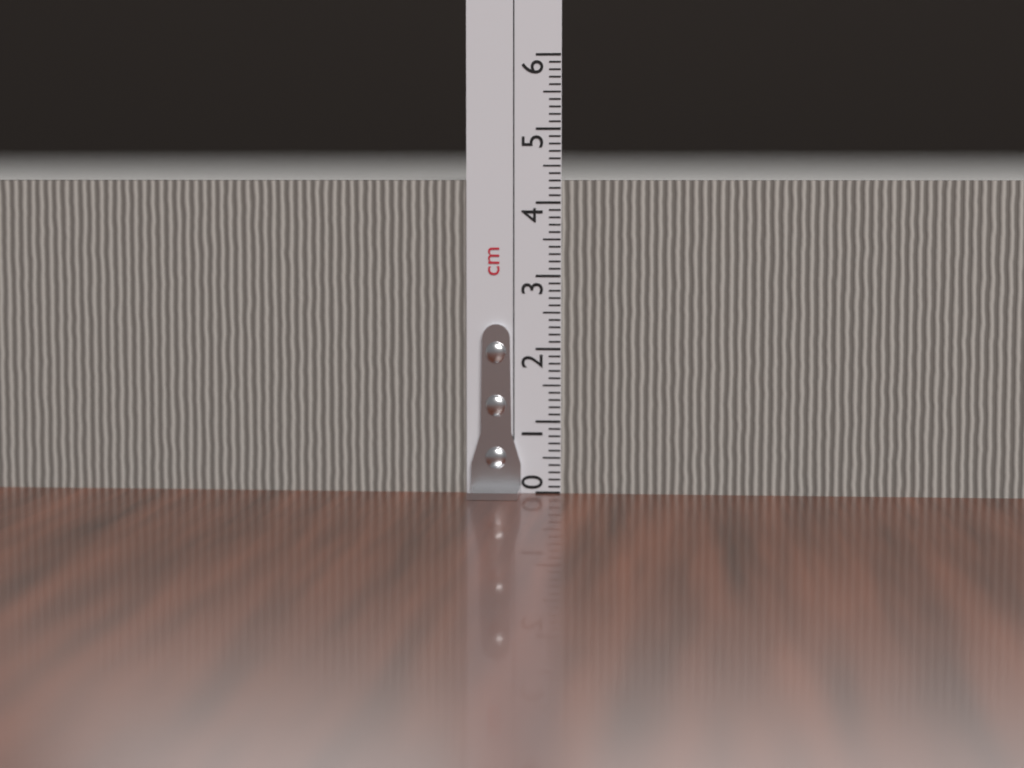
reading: 4.3 cm
